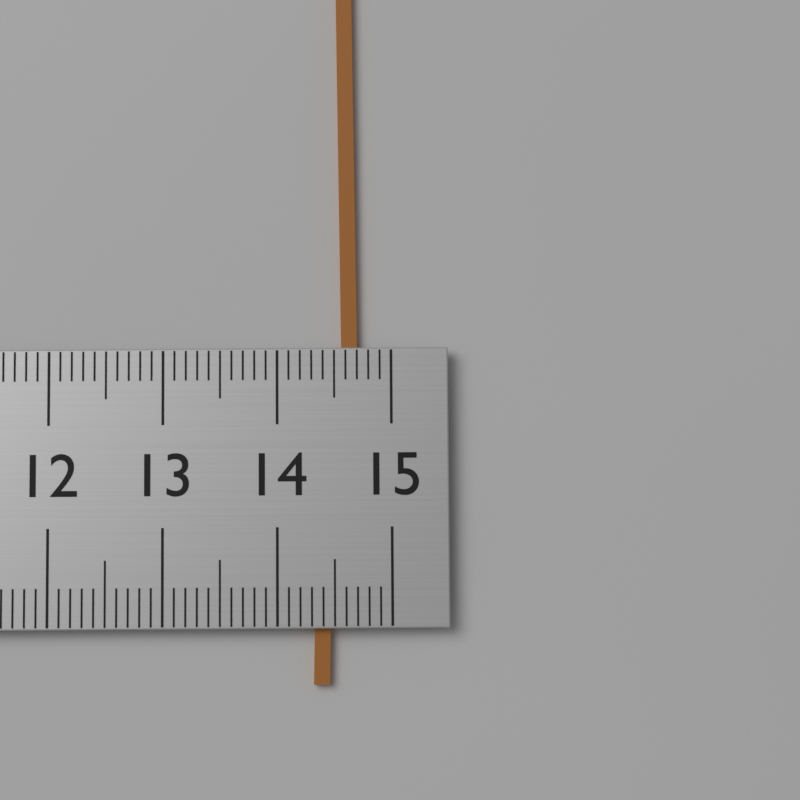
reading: 14.7 (no unit)
